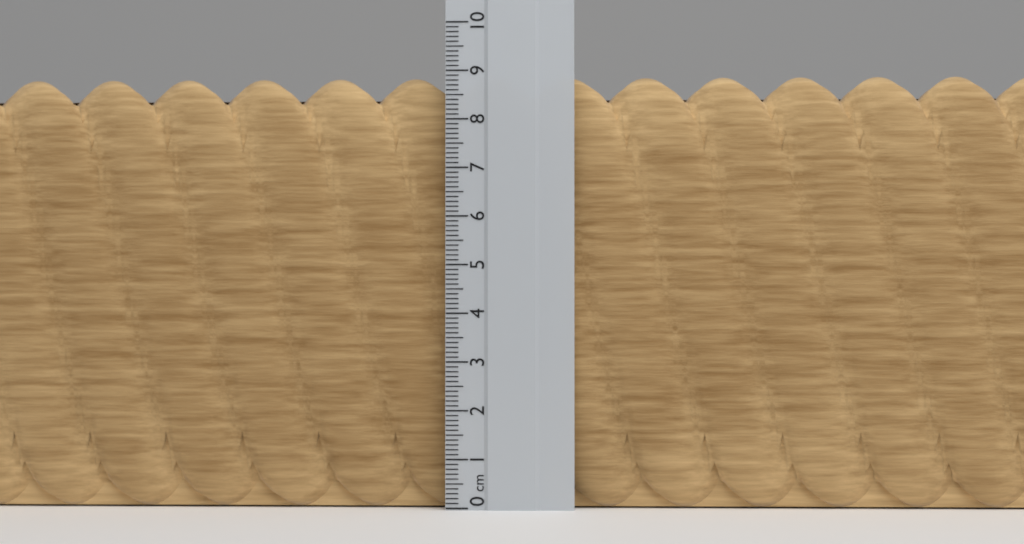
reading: 8.9 cm
